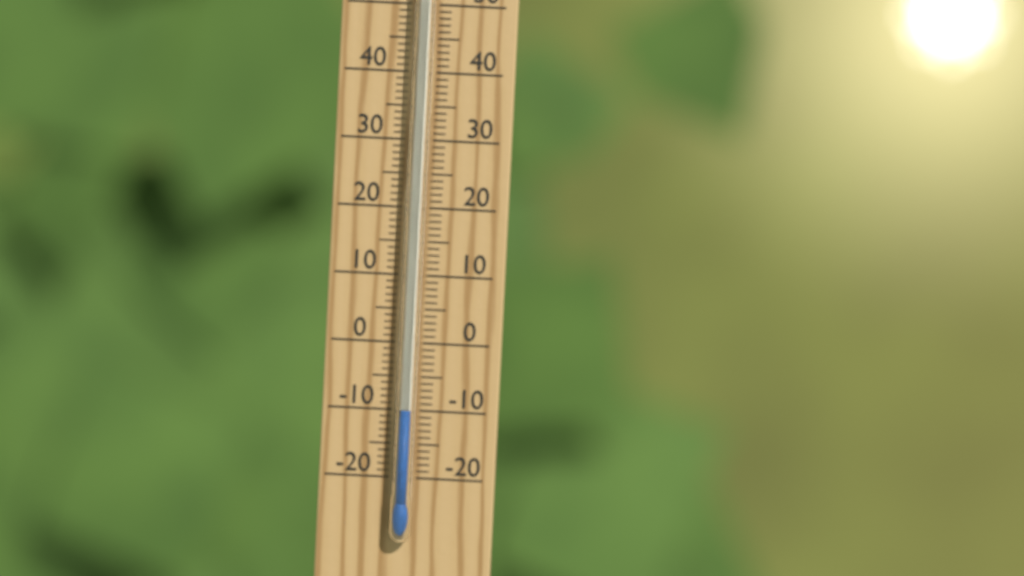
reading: -10 °C
